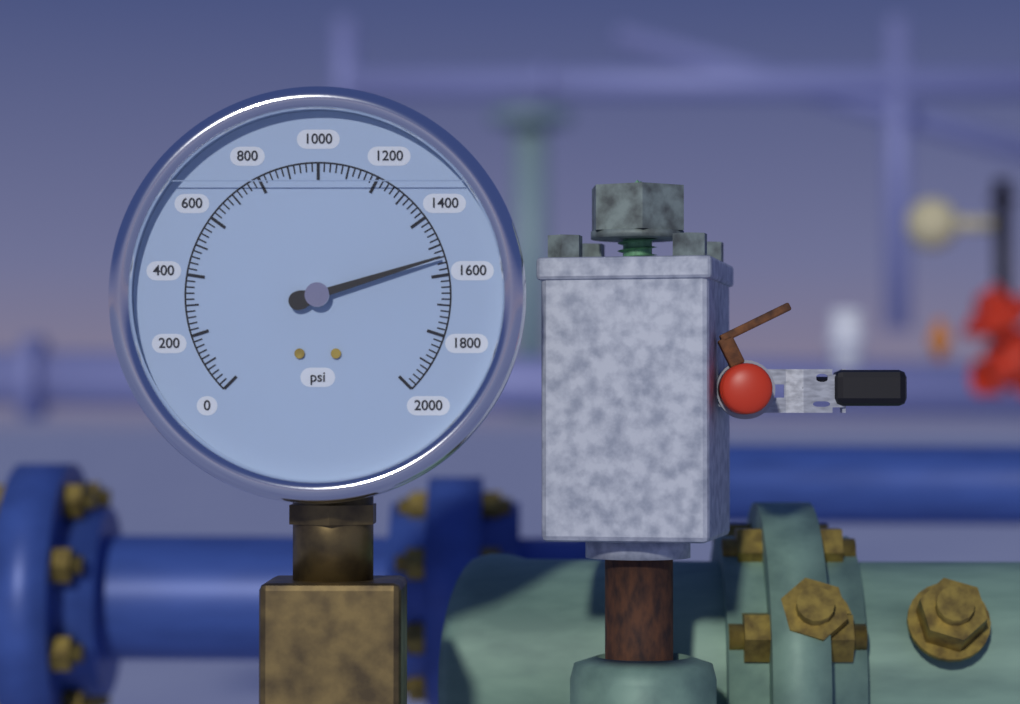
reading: 1540 psi
